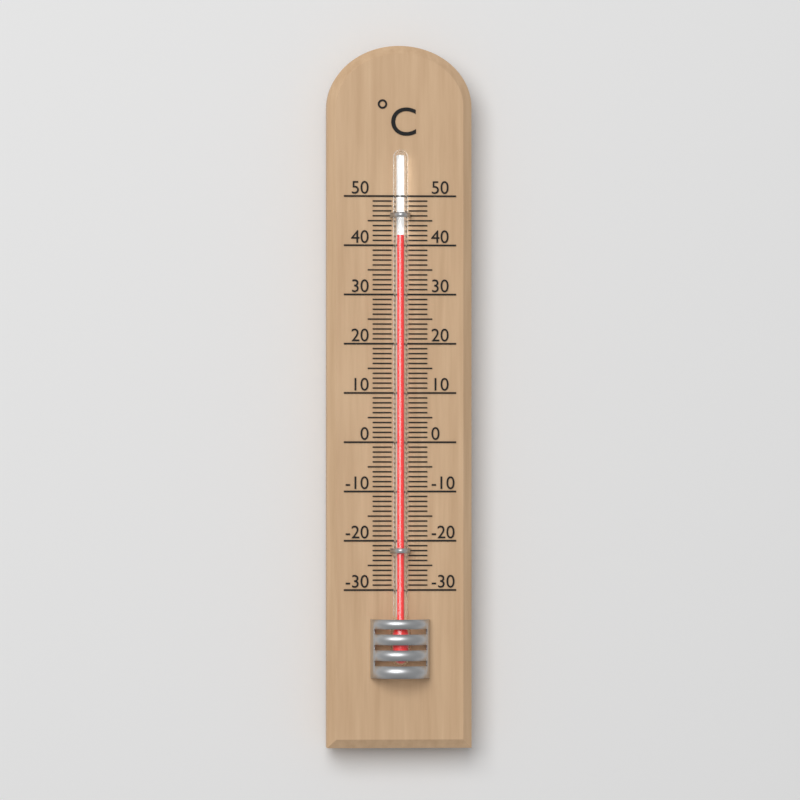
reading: 42 °C
